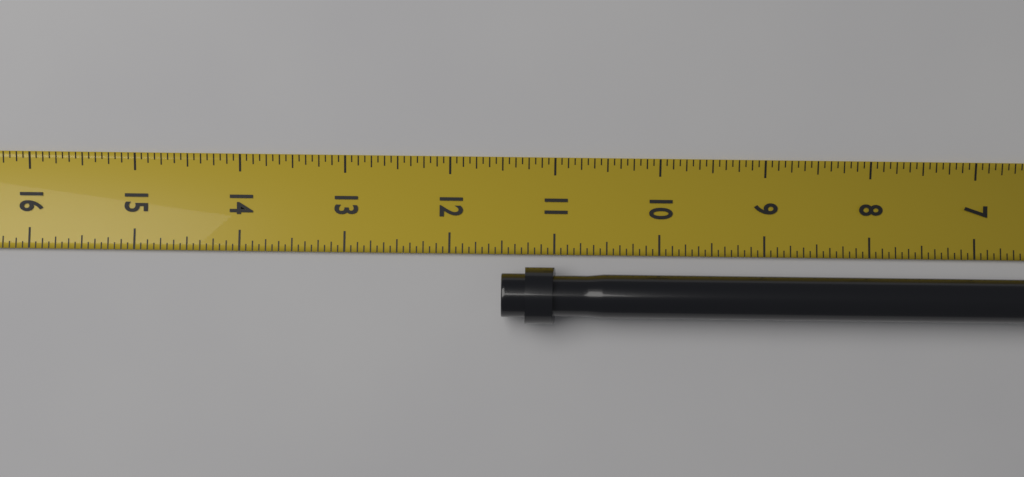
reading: 11.5000 in
